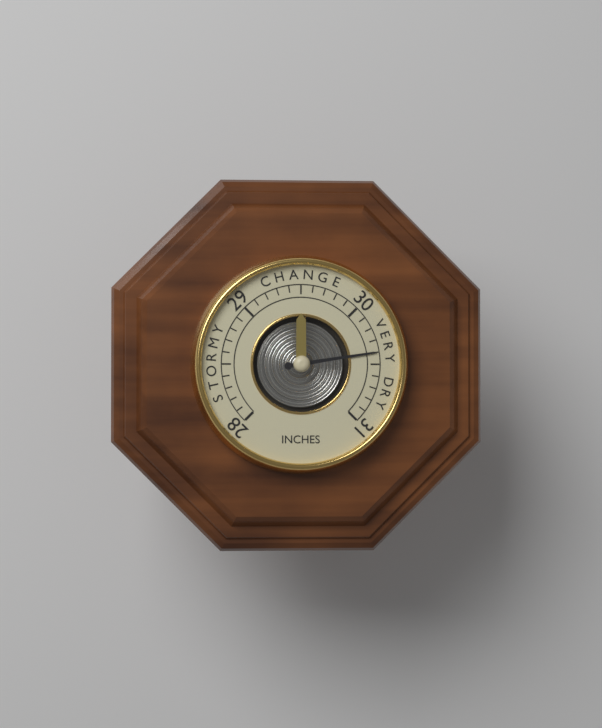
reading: 30.4 inches
